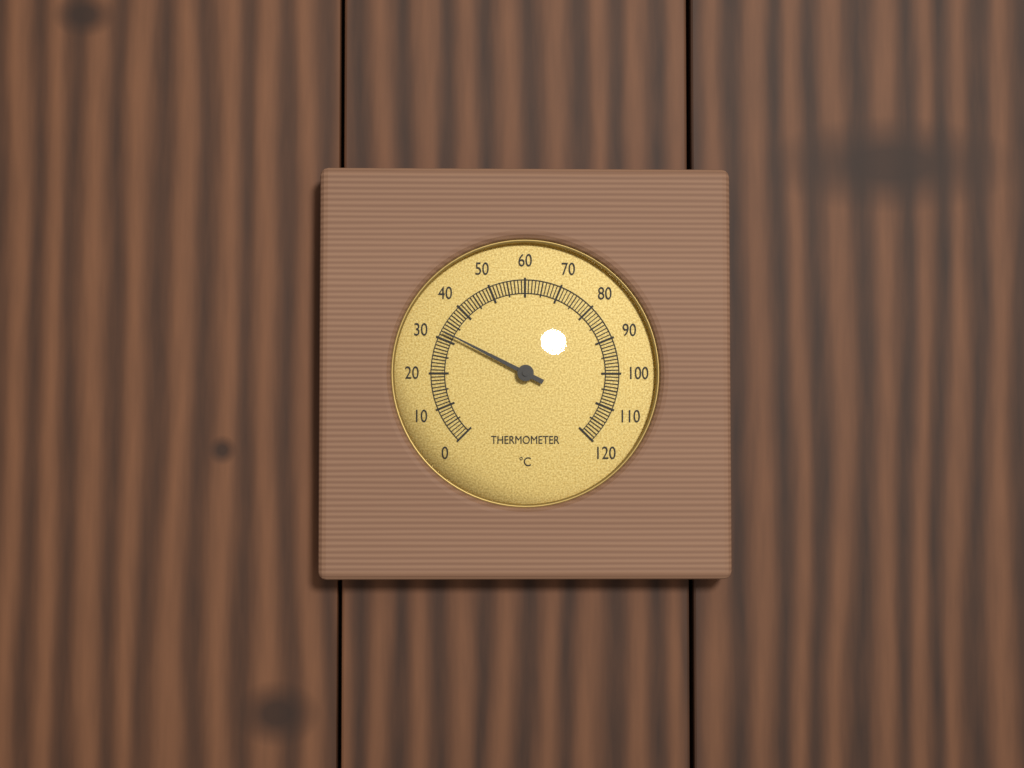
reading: 32 °C
